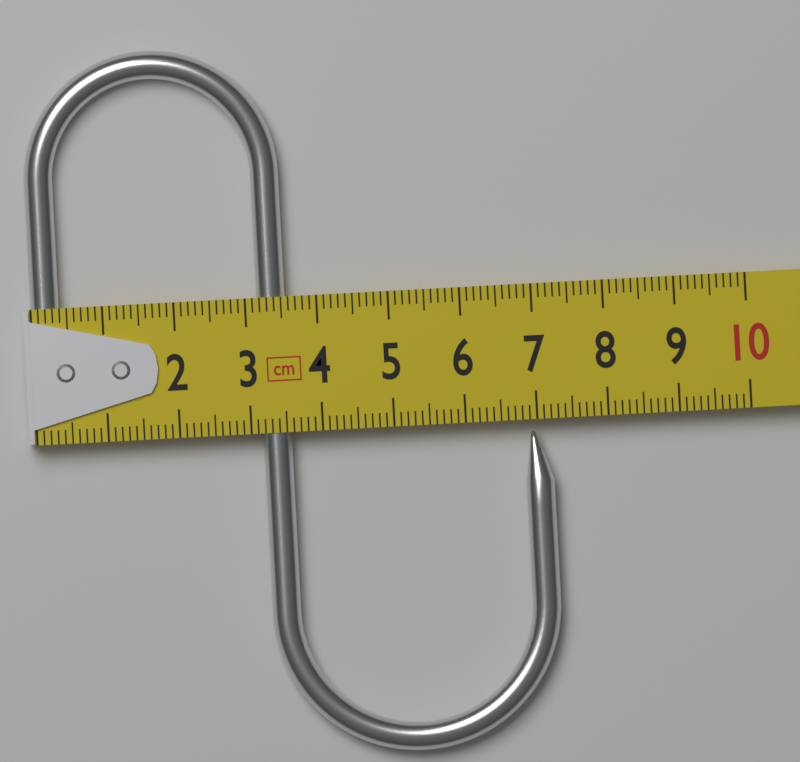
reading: 7.2 cm
